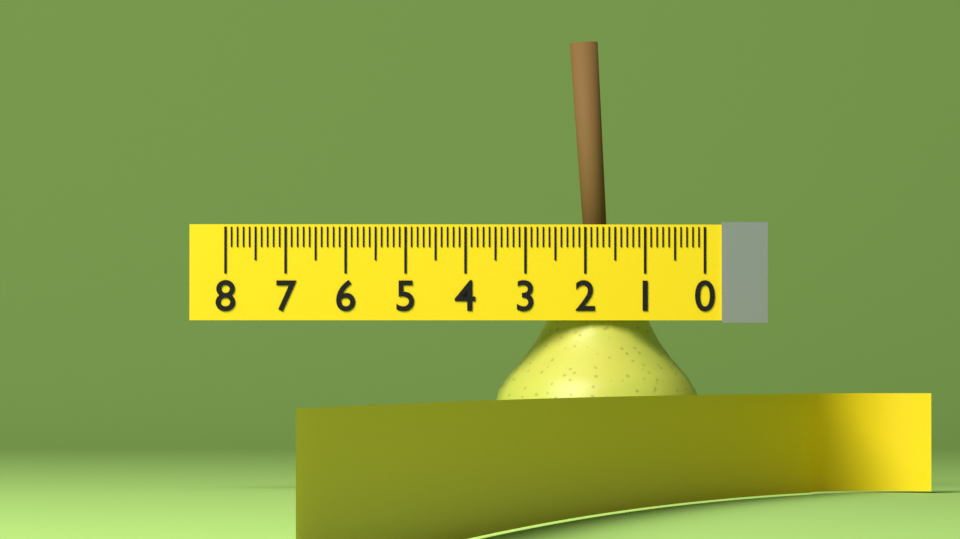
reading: 3.5 (no unit)
